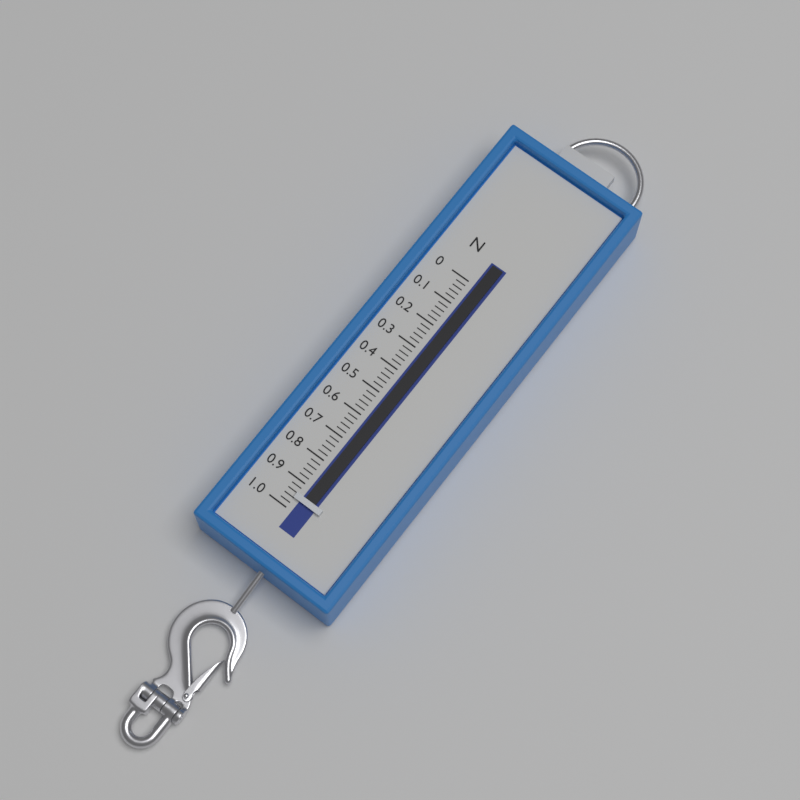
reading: 0.96 N
